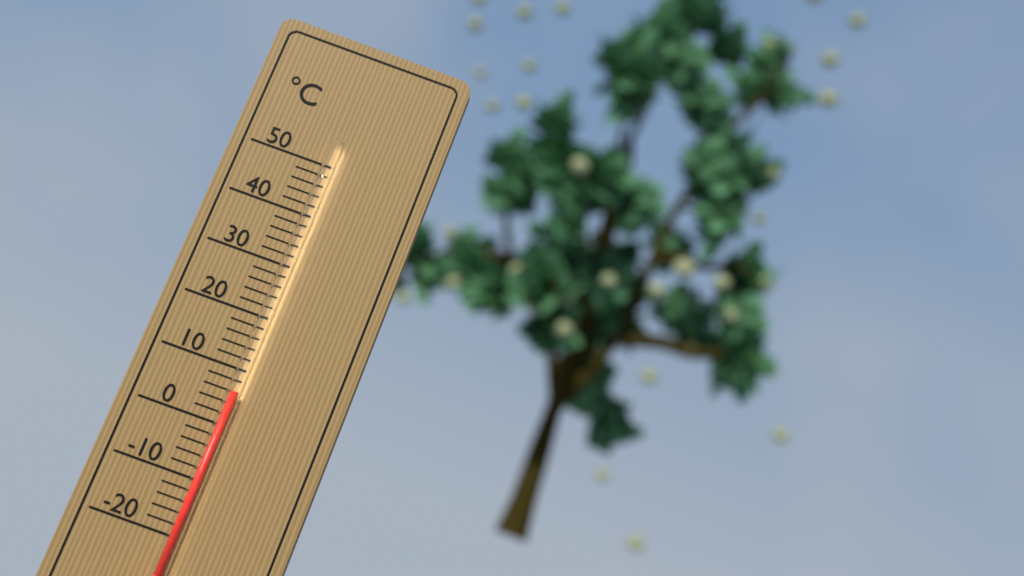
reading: 6 °C
